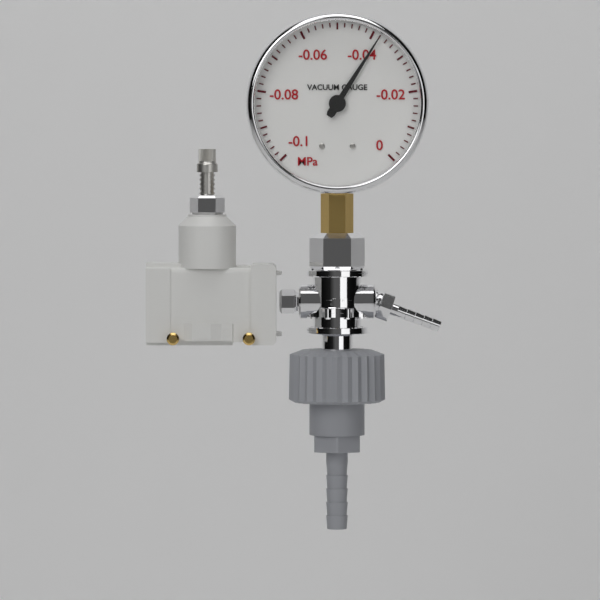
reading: -0.038 MPa
